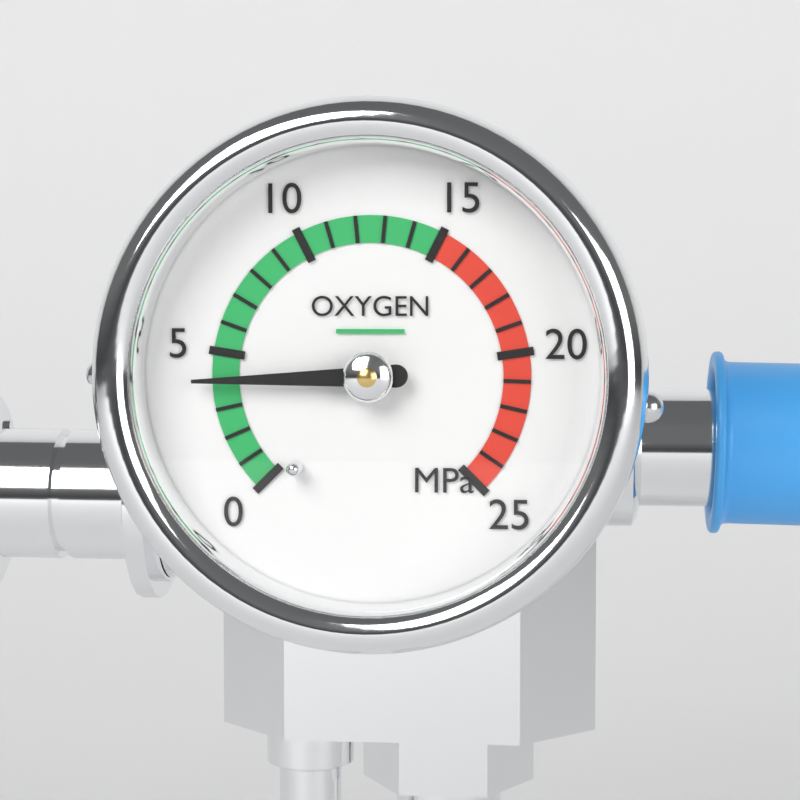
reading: 4 MPa
